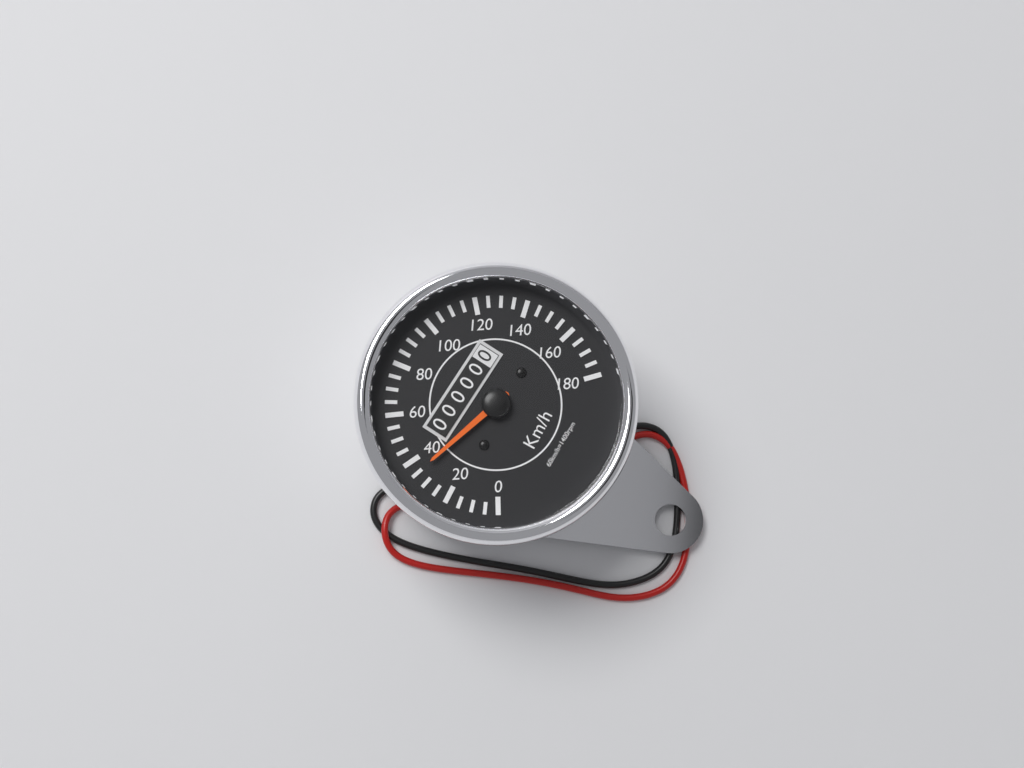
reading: 35 km/h
